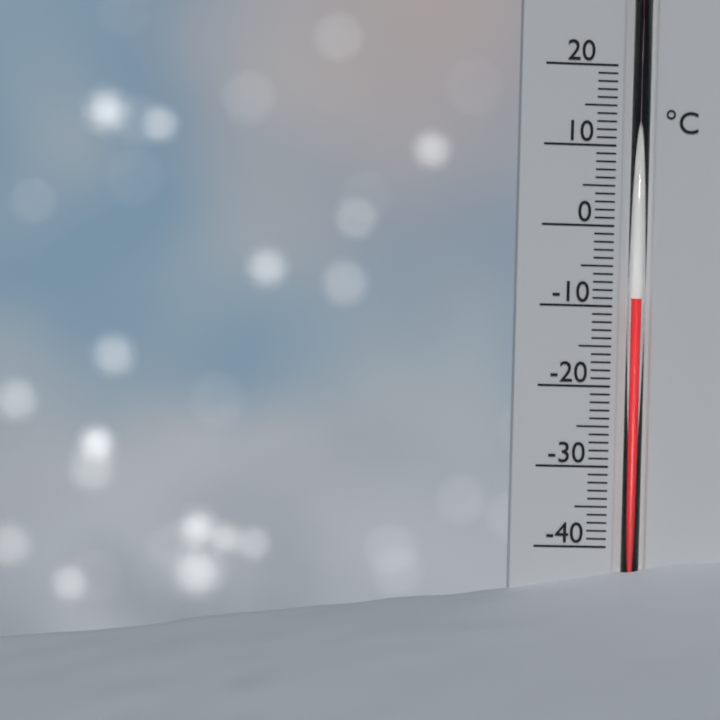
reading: -9 °C
